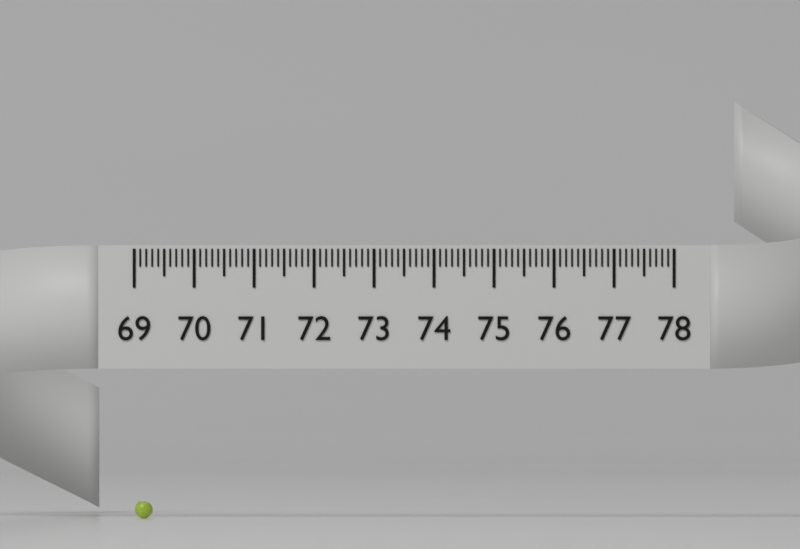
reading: 69.3 (no unit)
